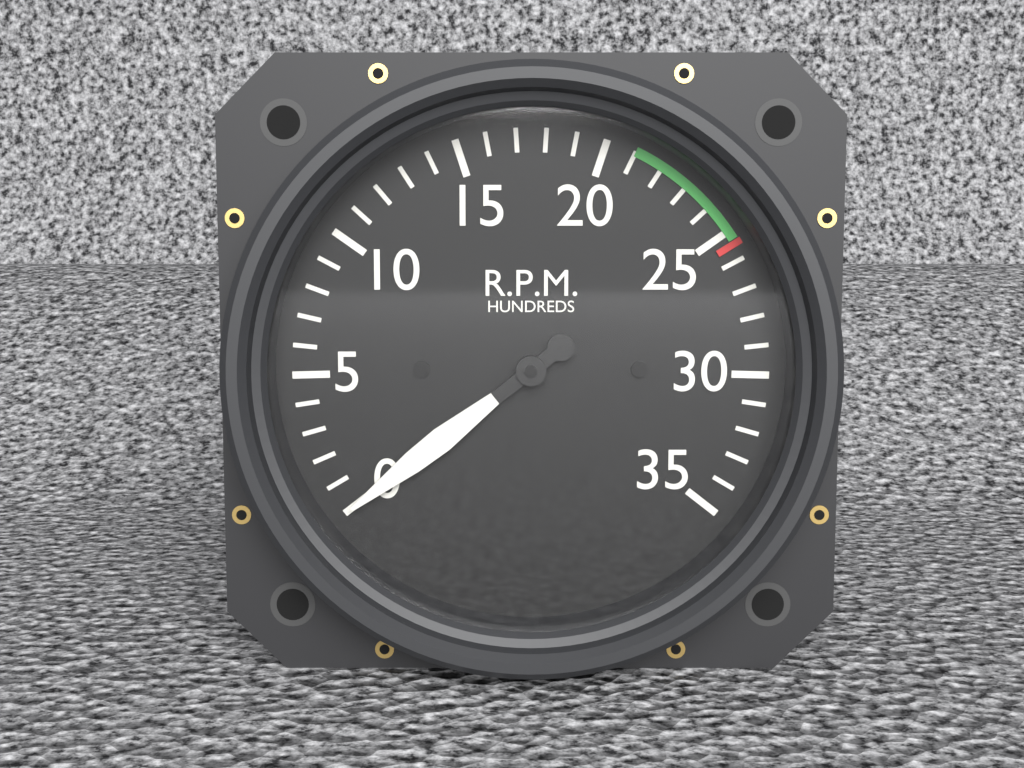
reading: 0 RPM
